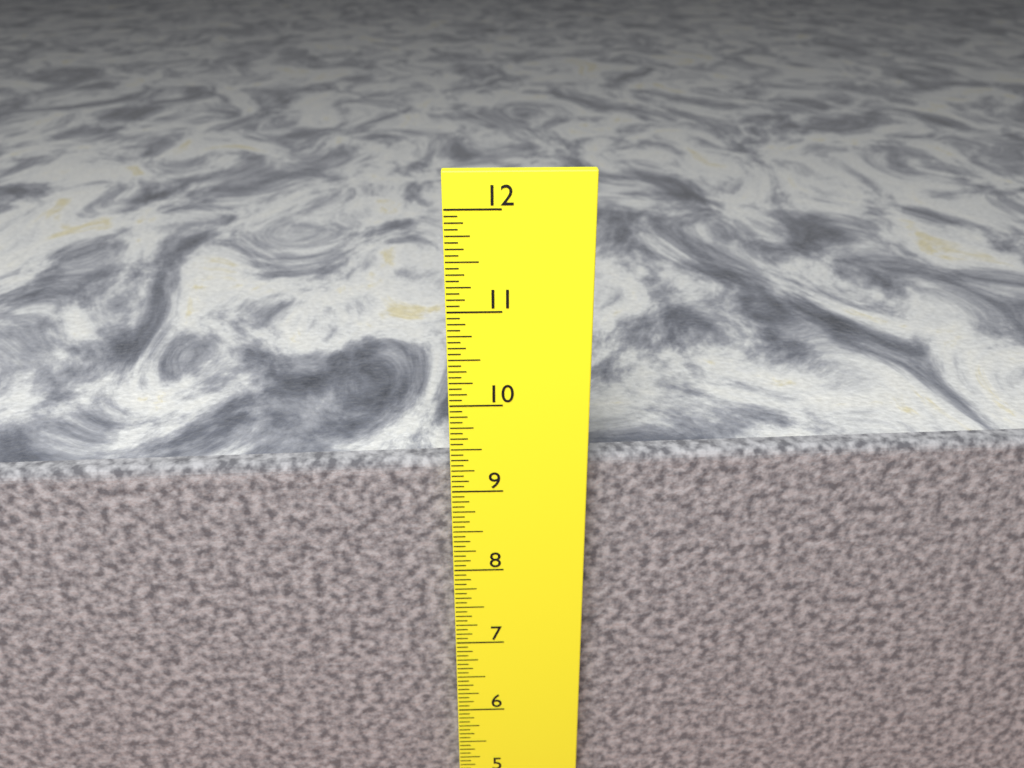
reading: 9.3125 in
